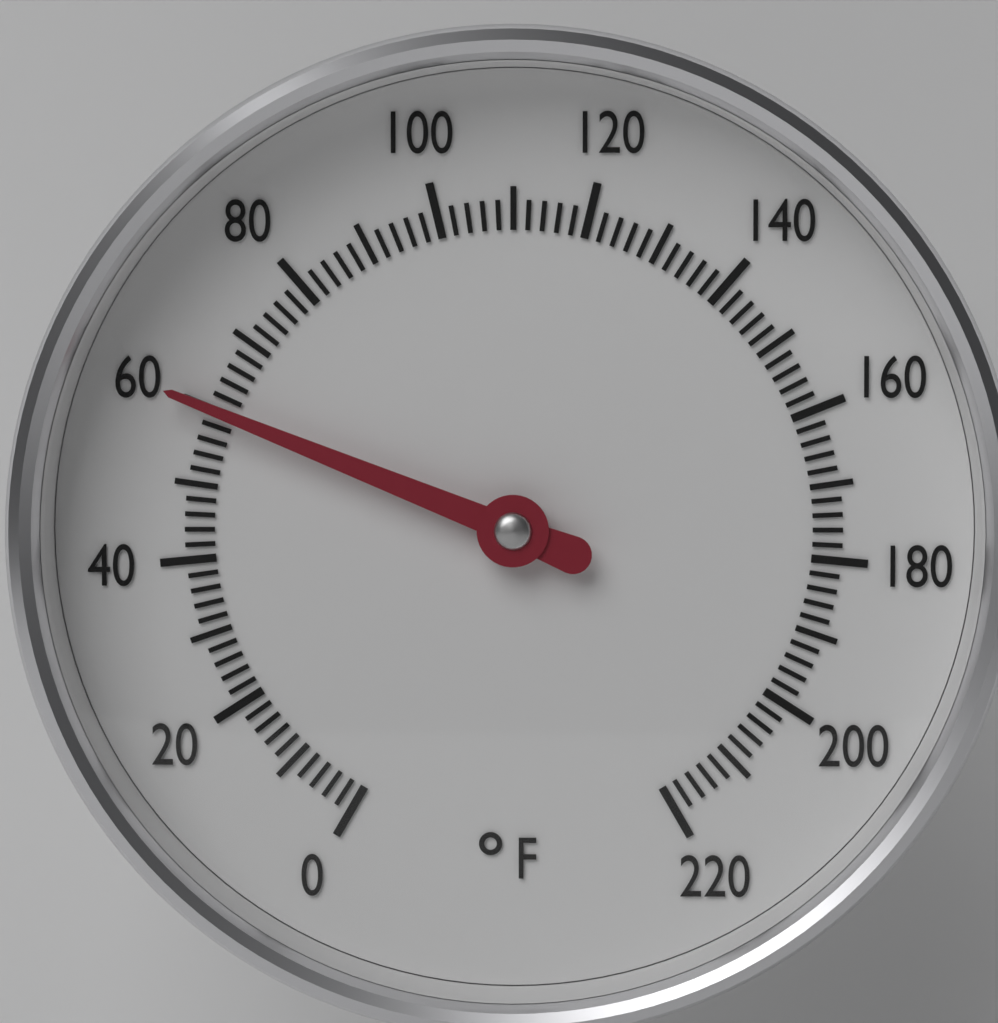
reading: 60 °F
